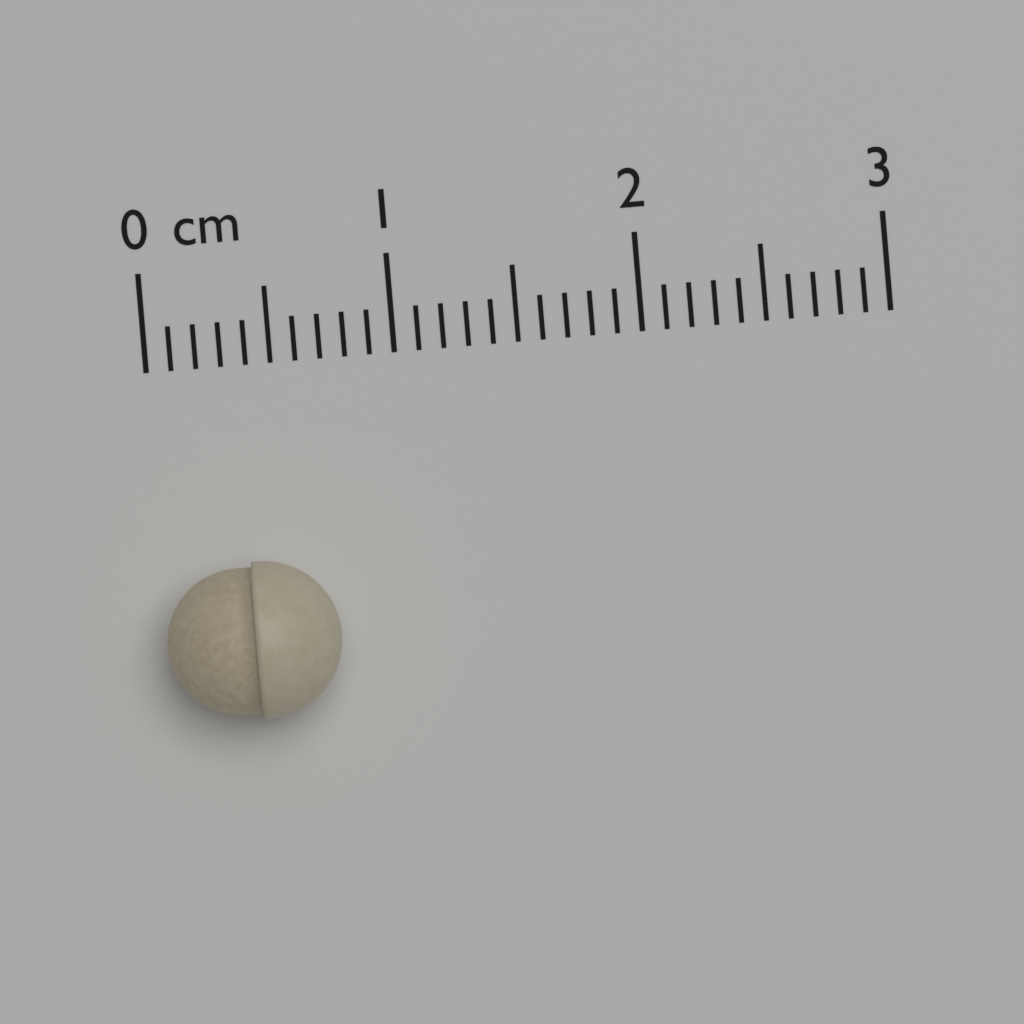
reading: 0.7 cm
